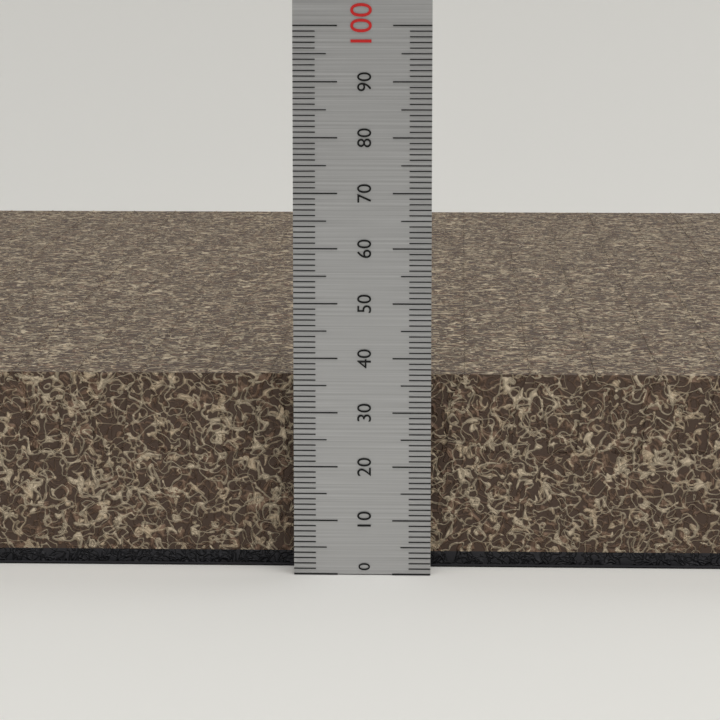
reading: 36 (no unit)
